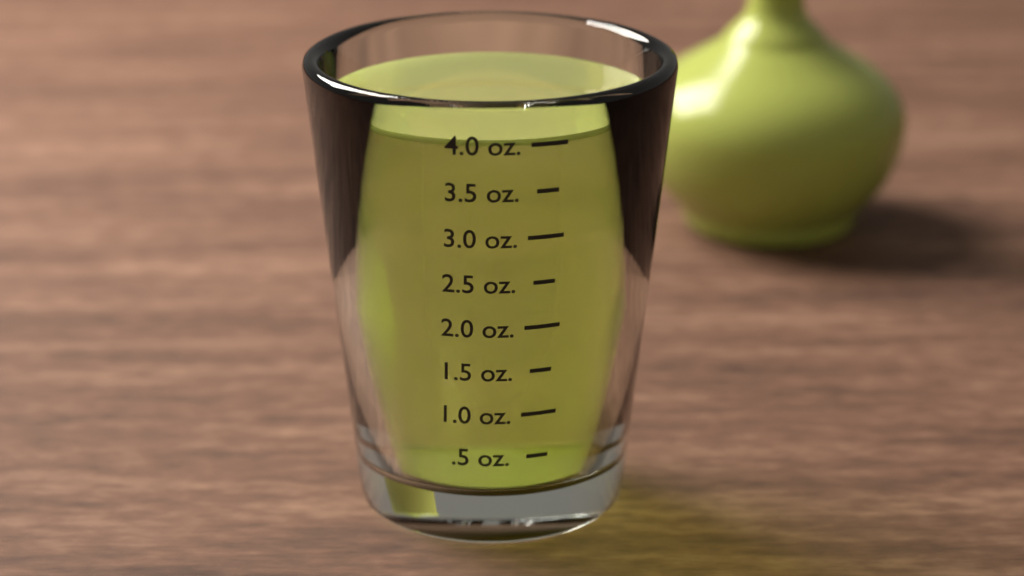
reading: 4.0 oz
